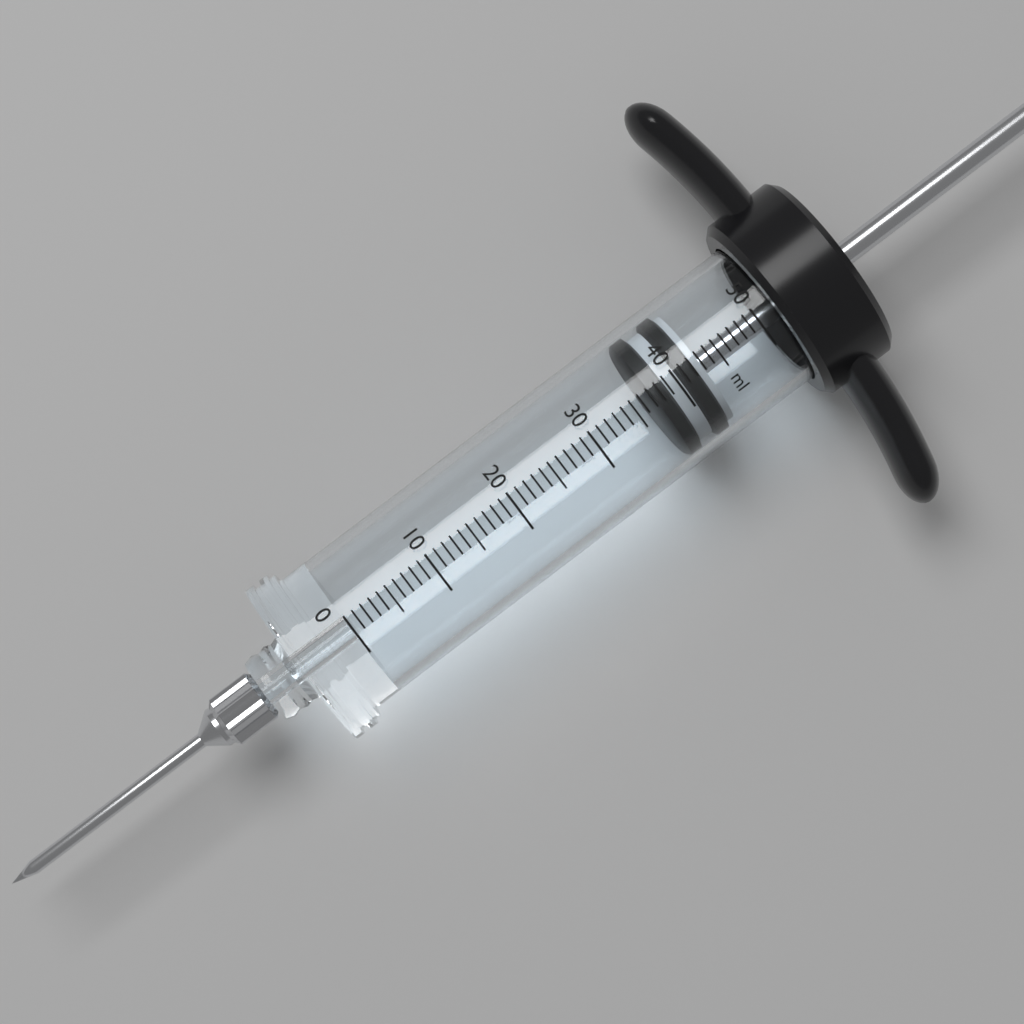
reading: 37 ml
